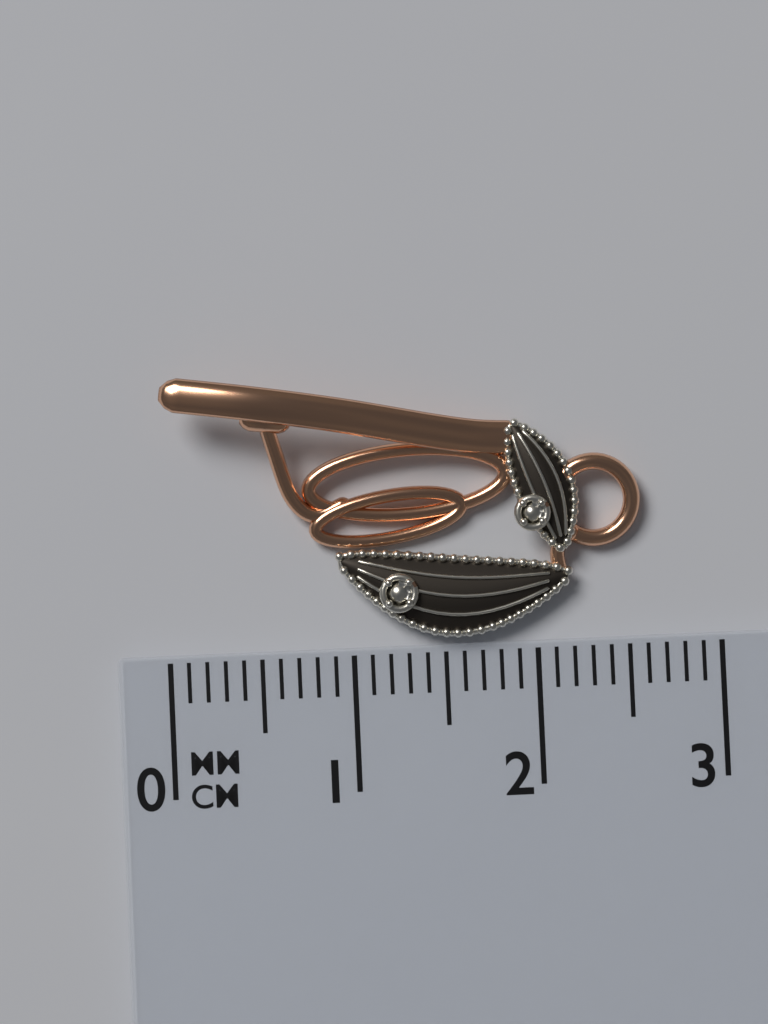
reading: 2.6 cm
